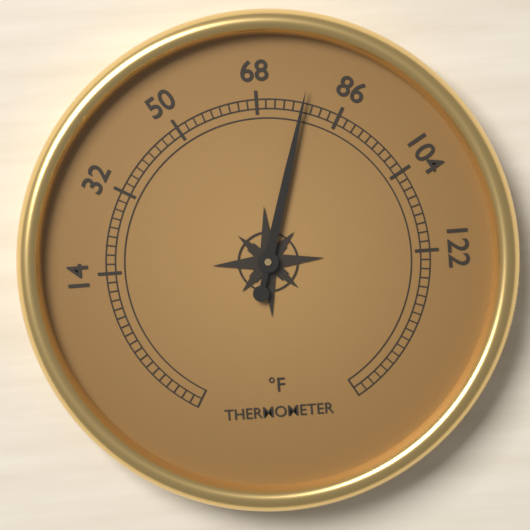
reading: 78 °F
